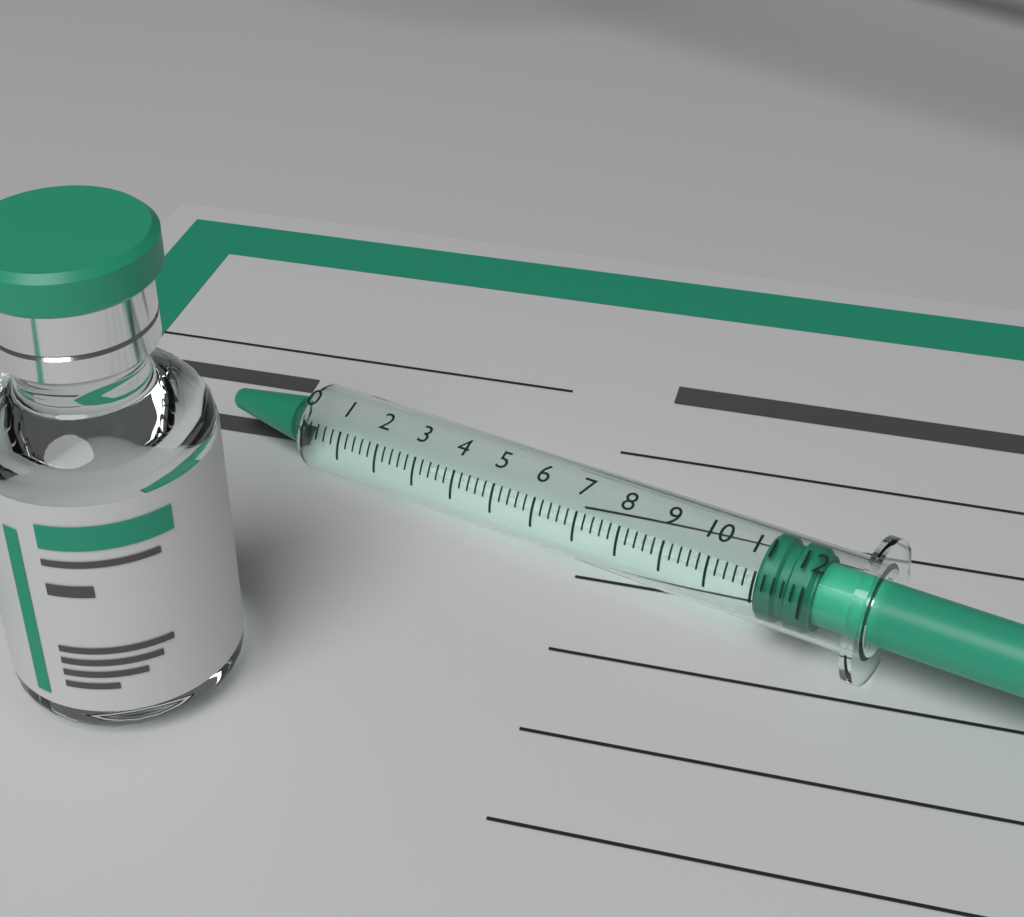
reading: 11.0 (no unit)
